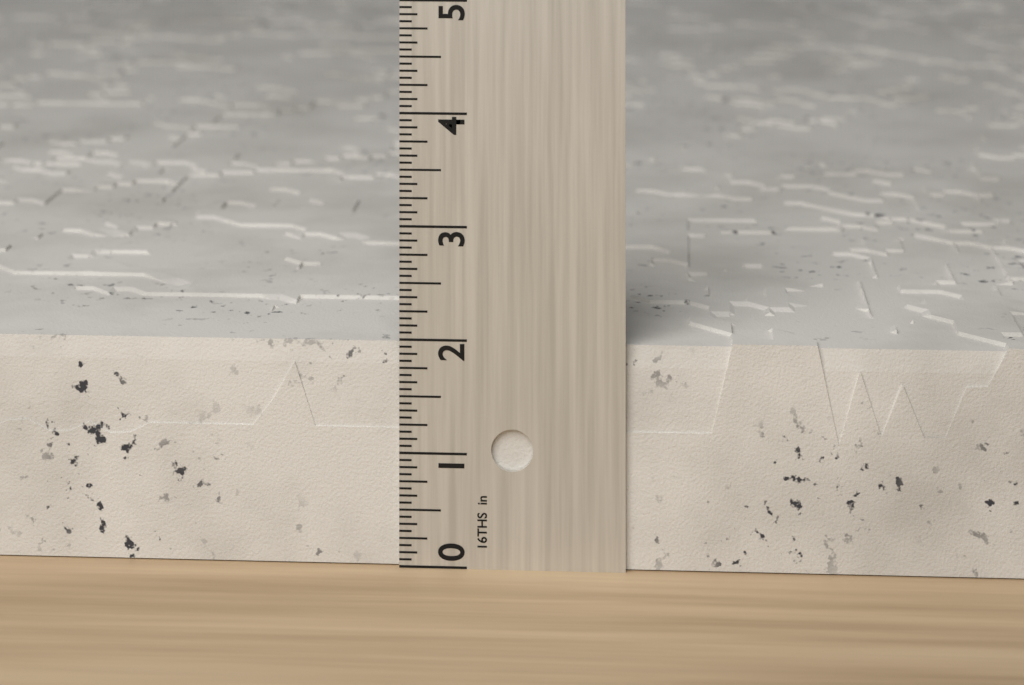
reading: 2.0000 in
